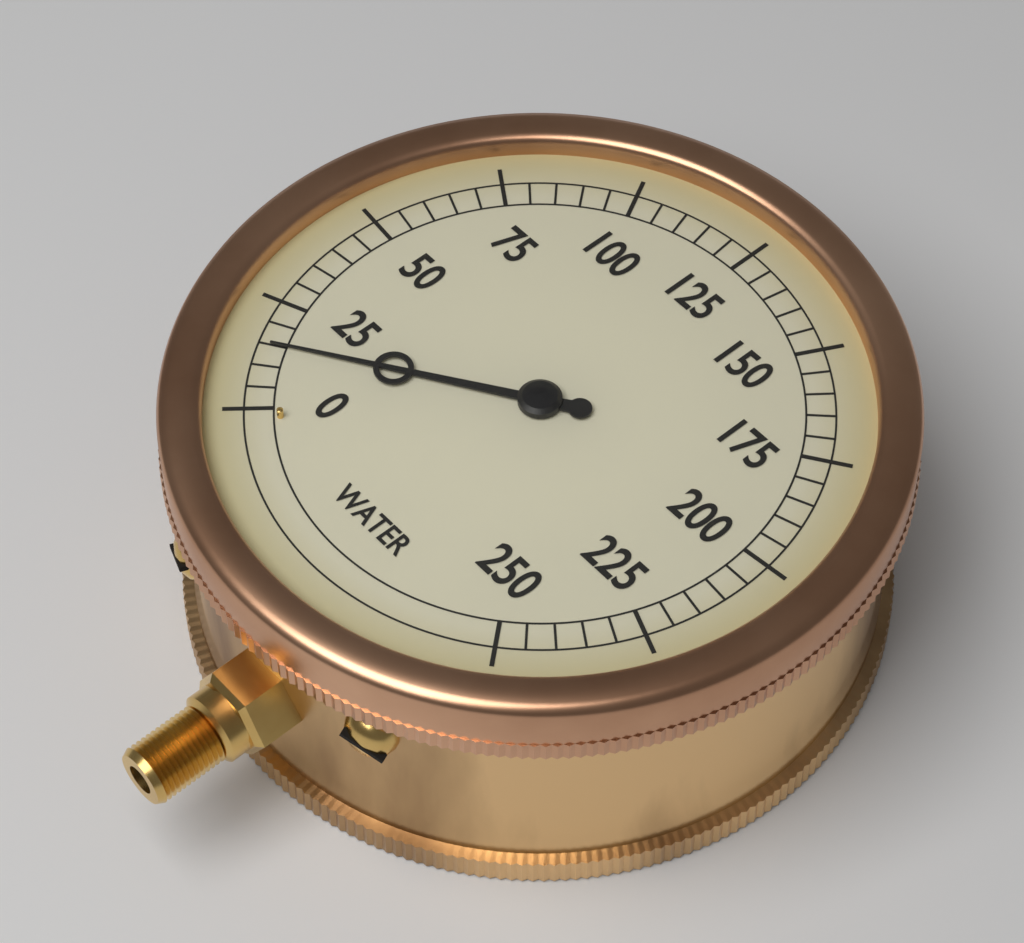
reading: 15 (no unit)
